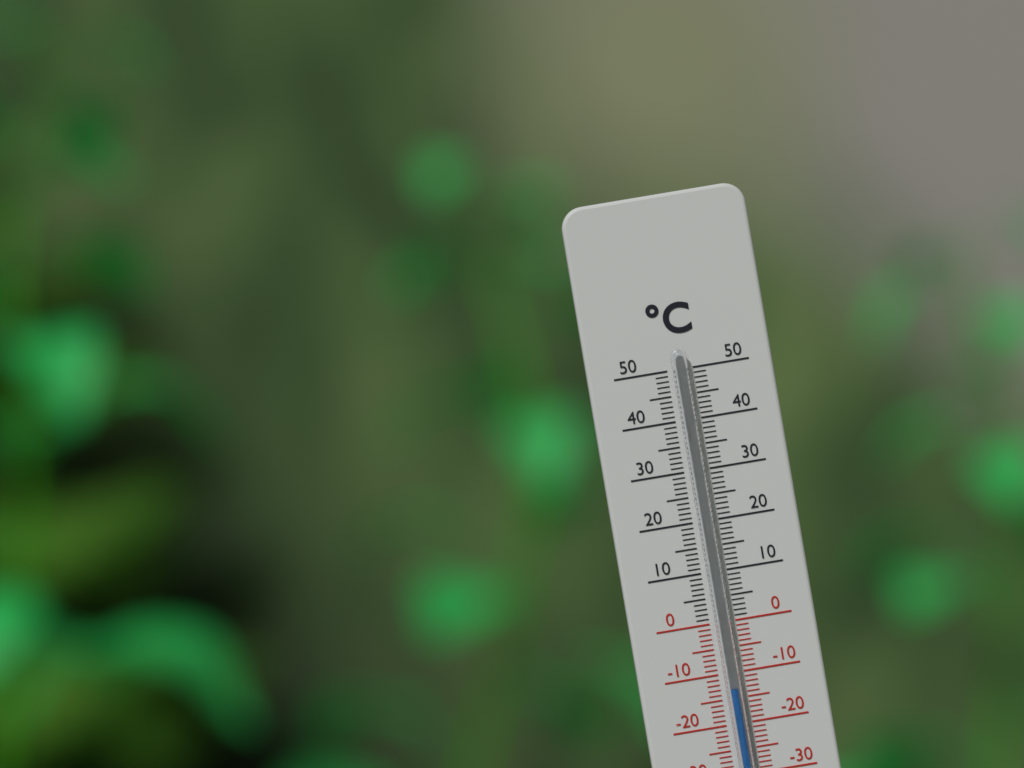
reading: -13 °C
